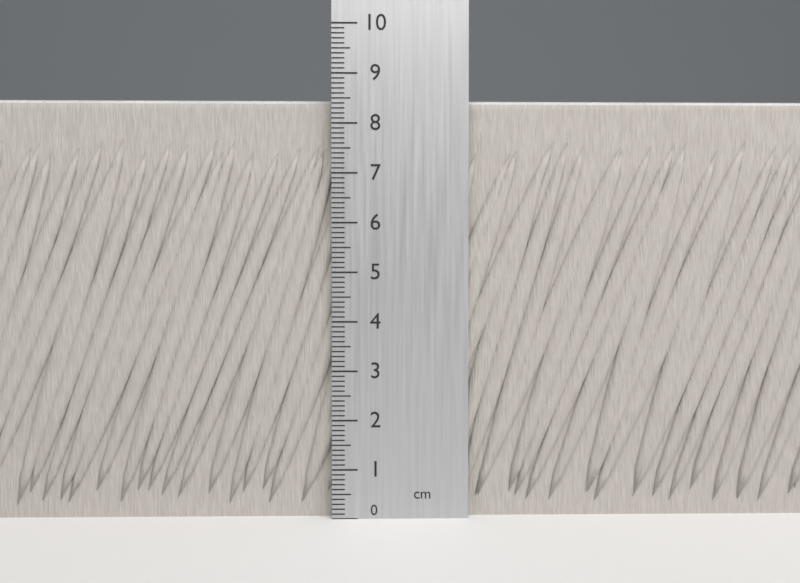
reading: 8.5 cm
